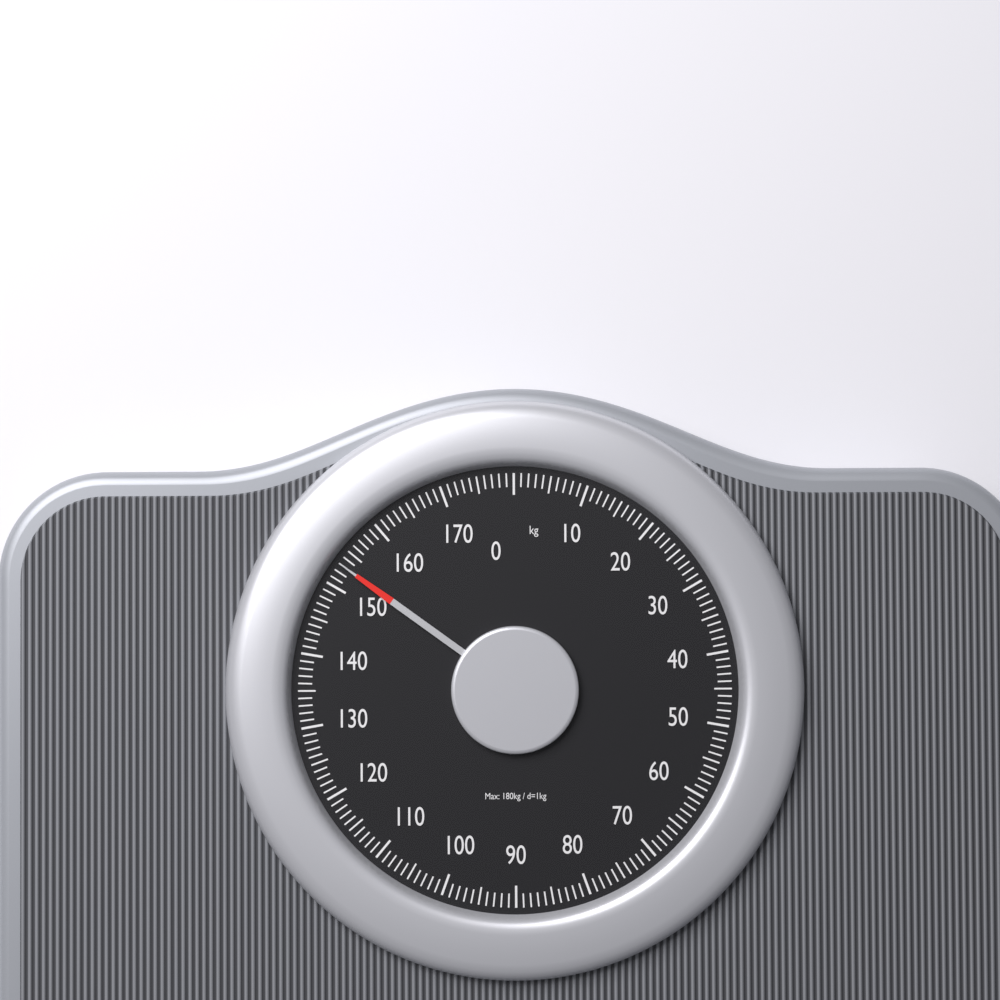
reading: 153 kg
